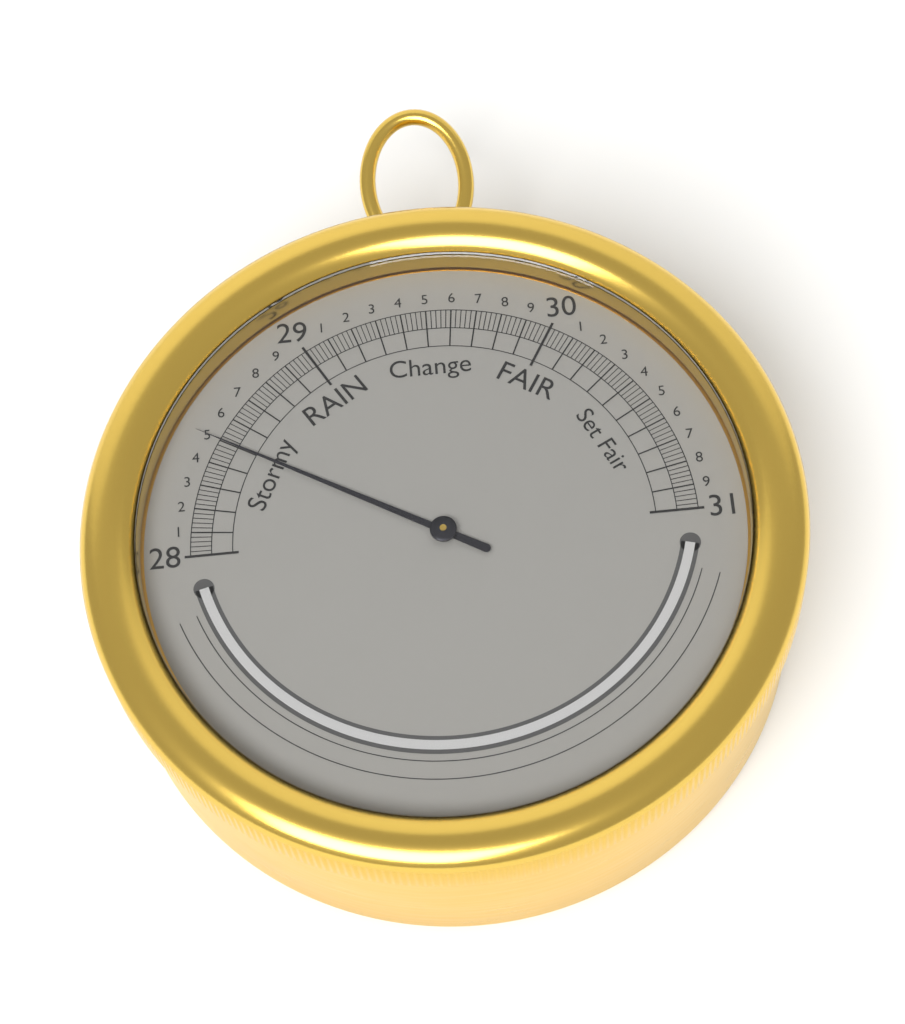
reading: 28.50 inHg
